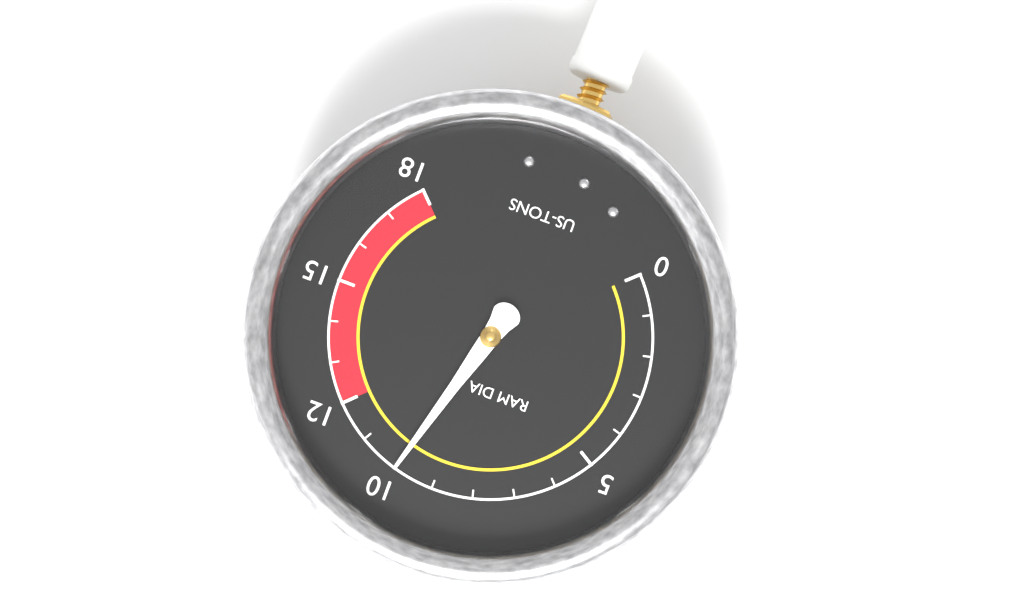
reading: 10 US-TONS
